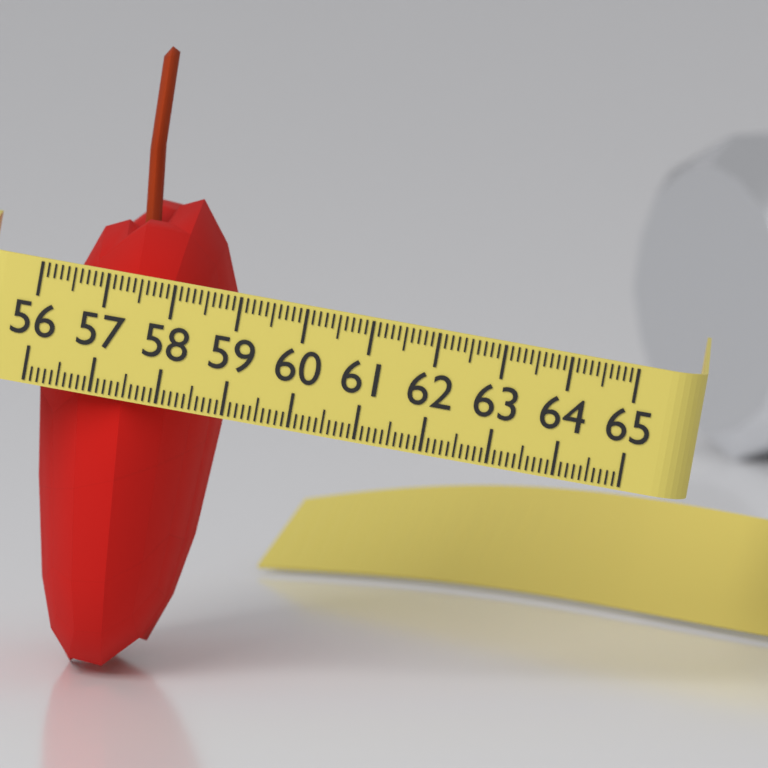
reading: 58.9 (no unit)
